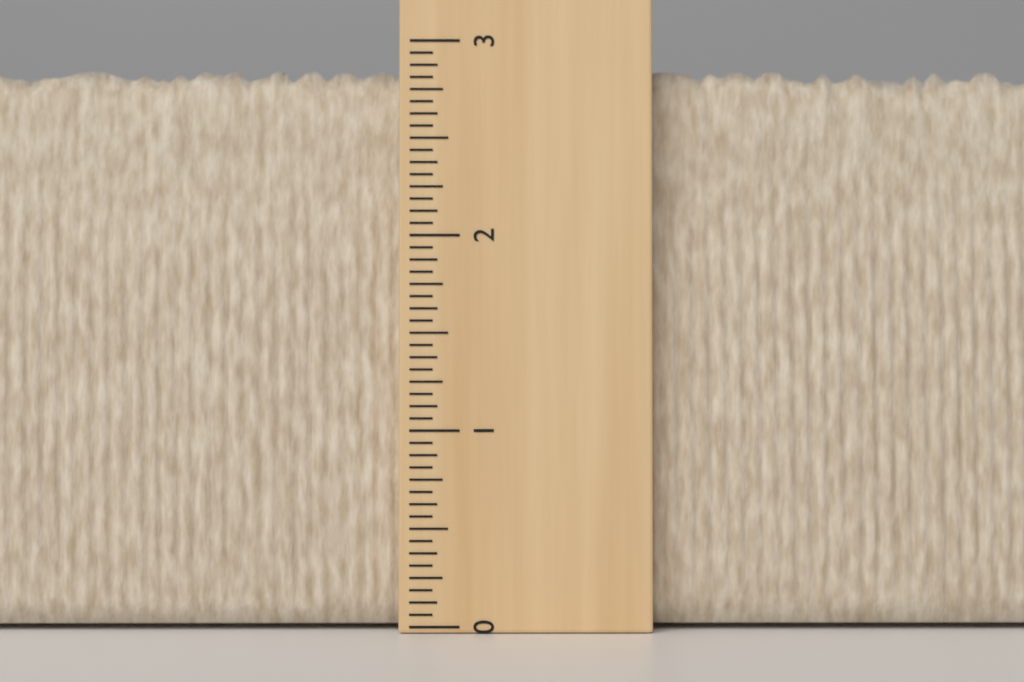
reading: 2.8750 (no unit)
